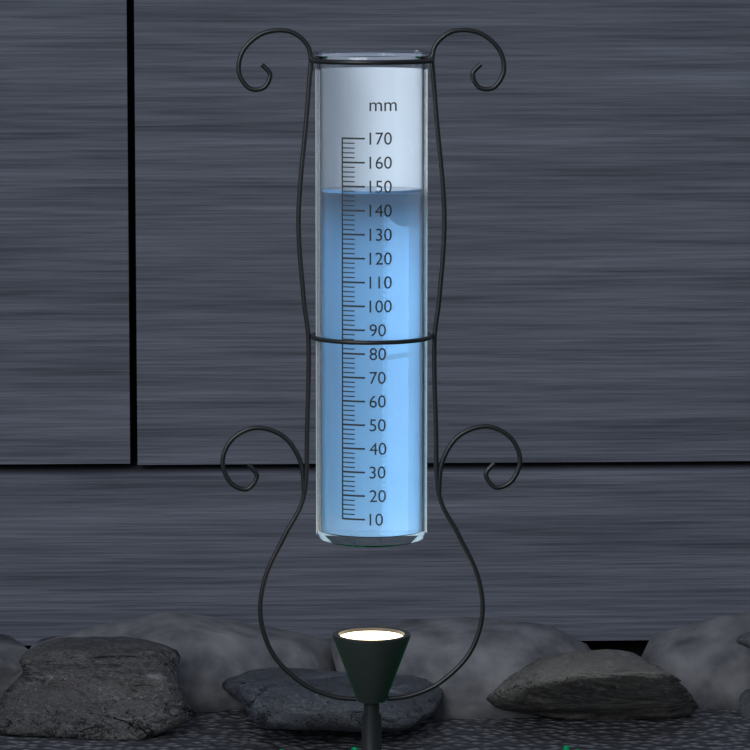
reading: 148 mm
